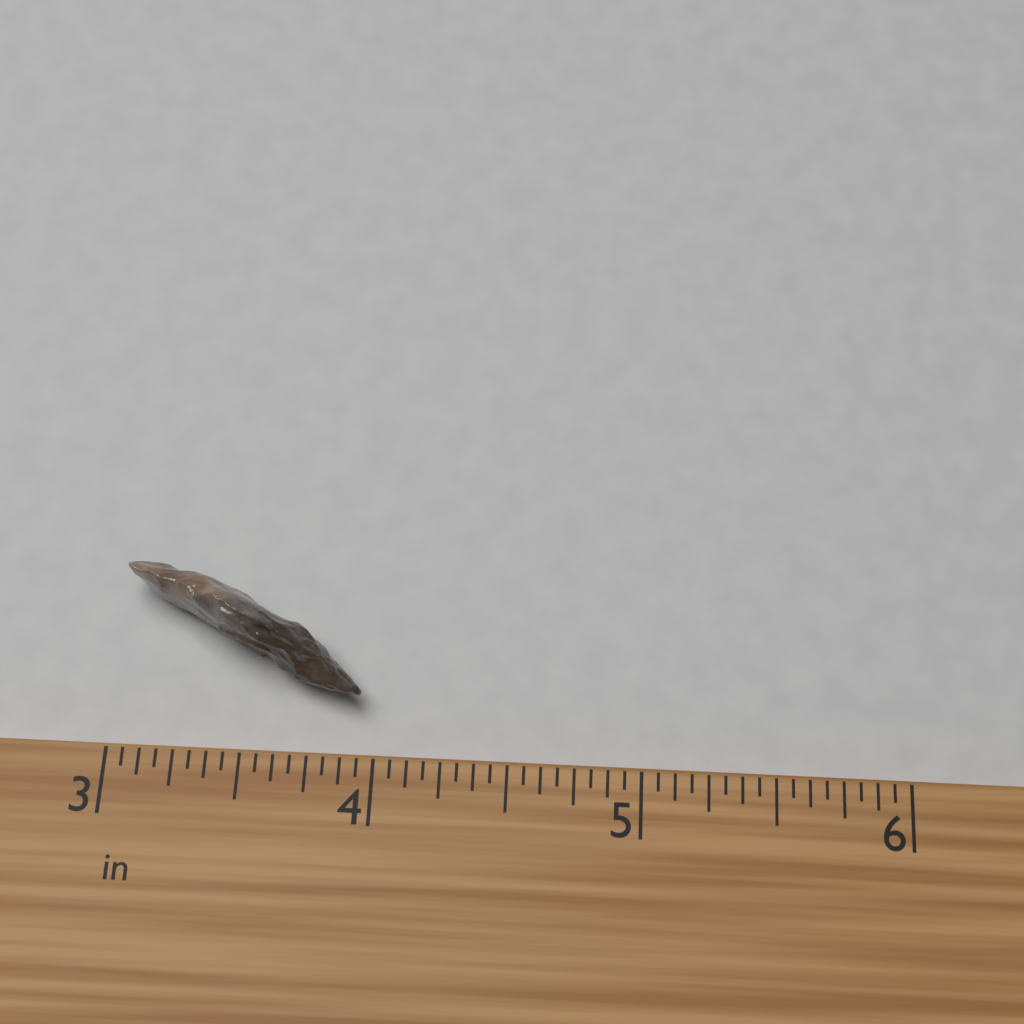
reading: 3.9375 in
